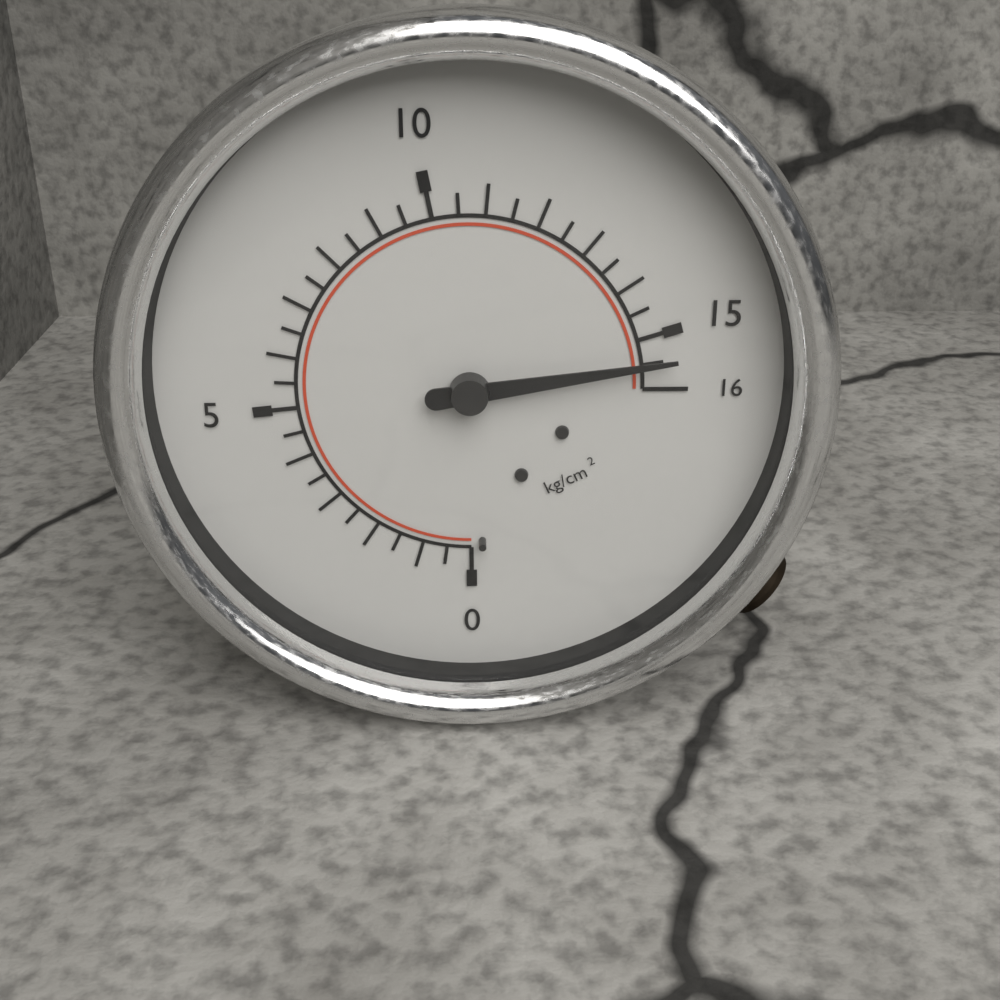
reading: 15.5 kg/cm²
